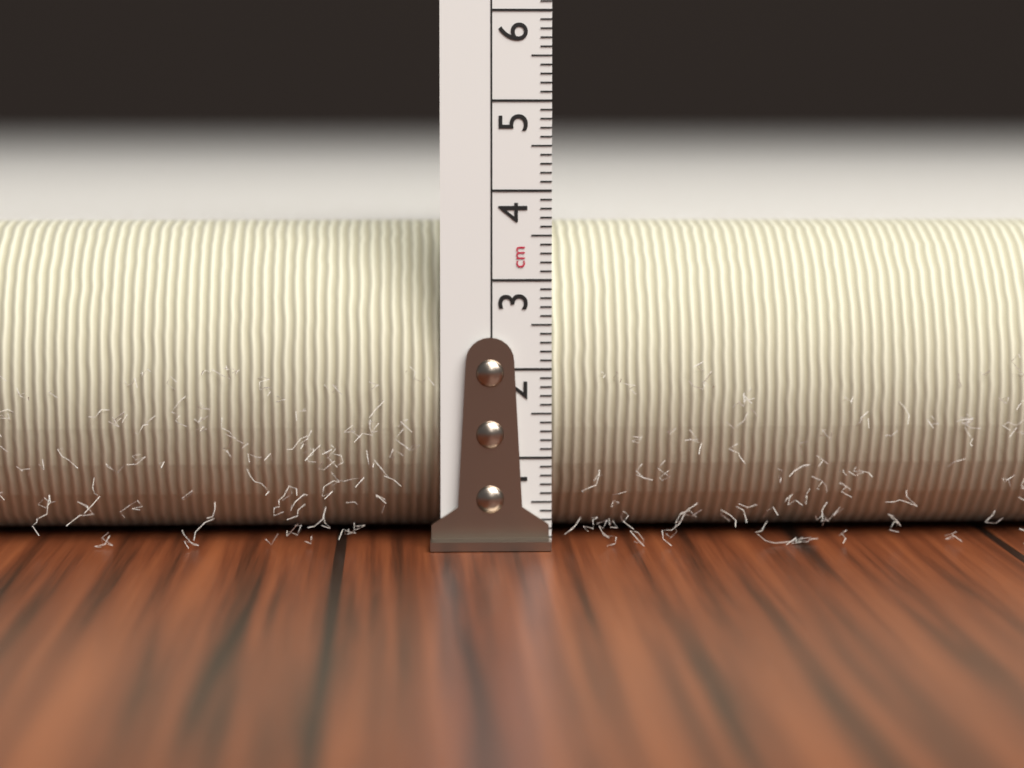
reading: 3.6 cm
